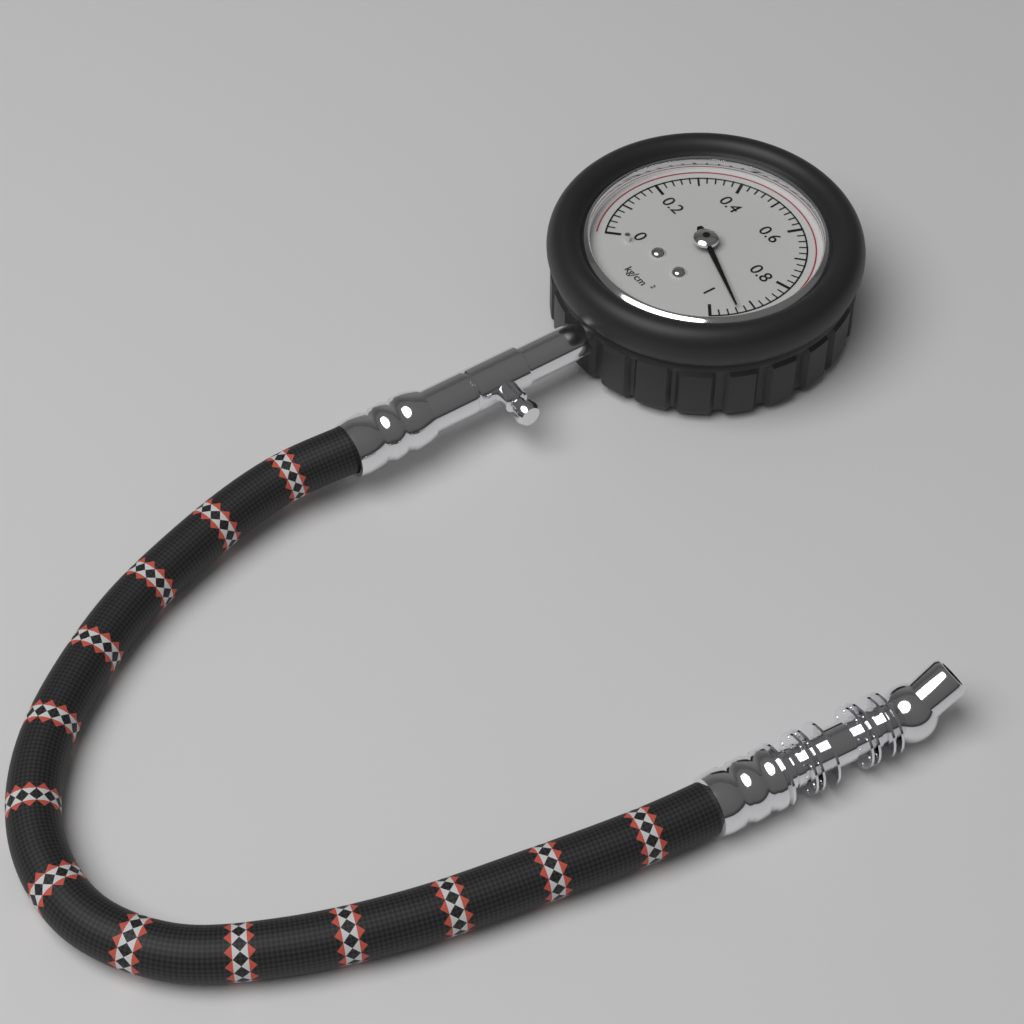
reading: 0.94 kg/cm²
